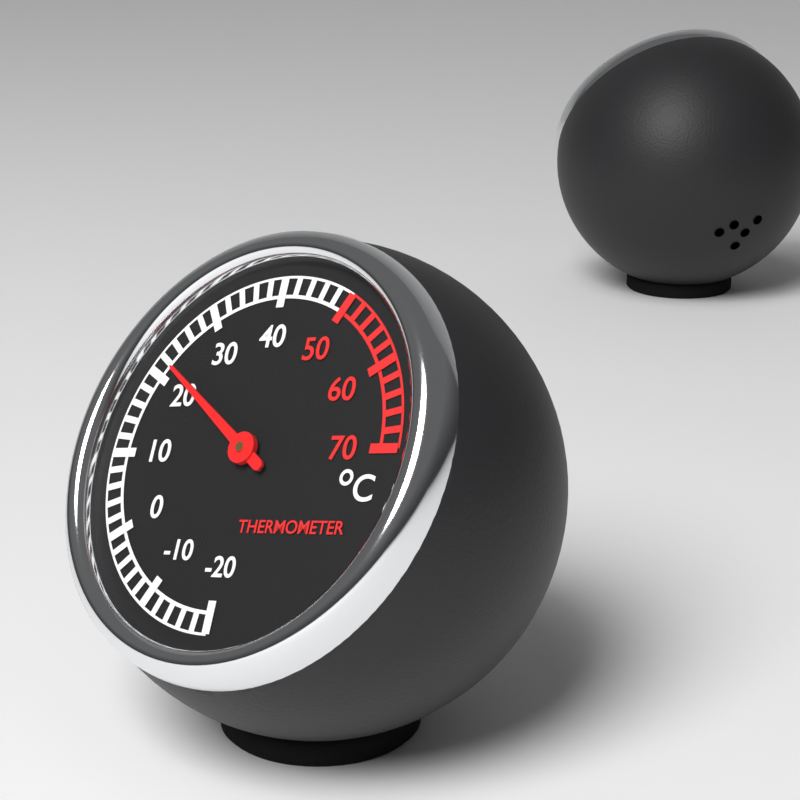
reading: 22 °C
